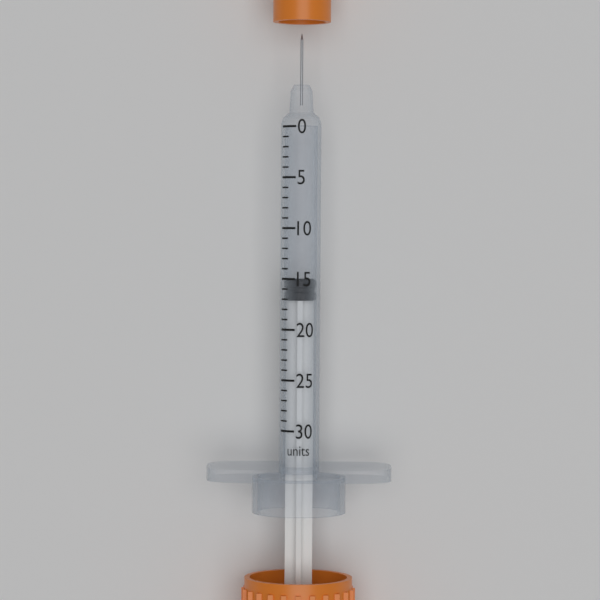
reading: 15 units
